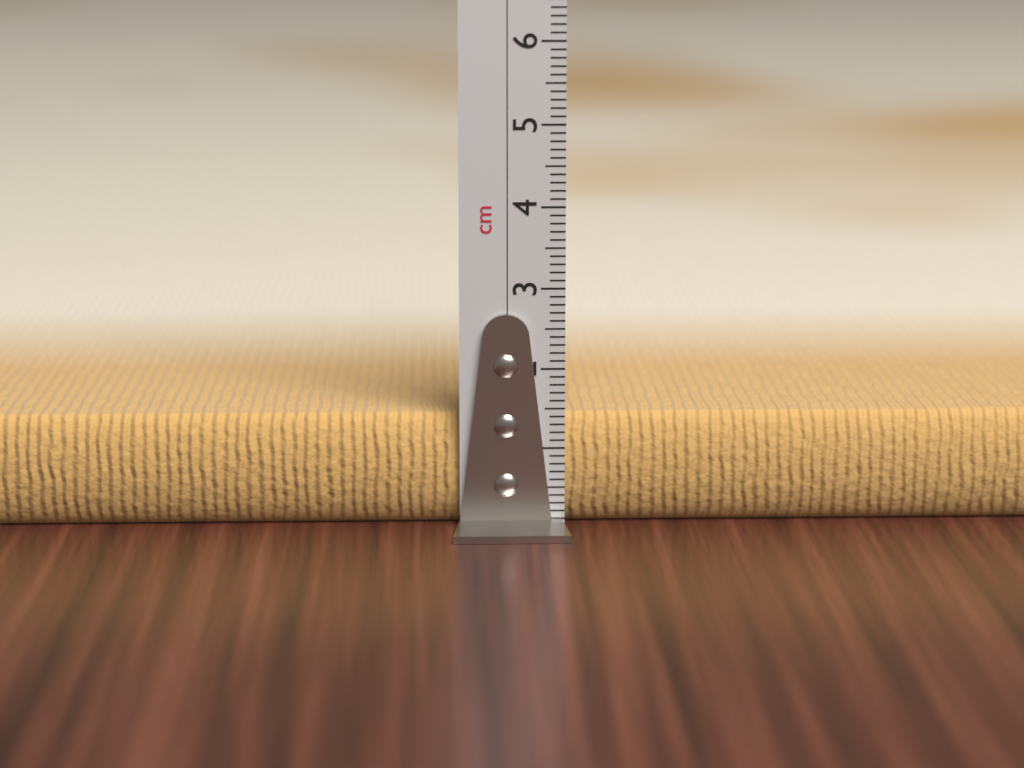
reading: 1.4 cm
